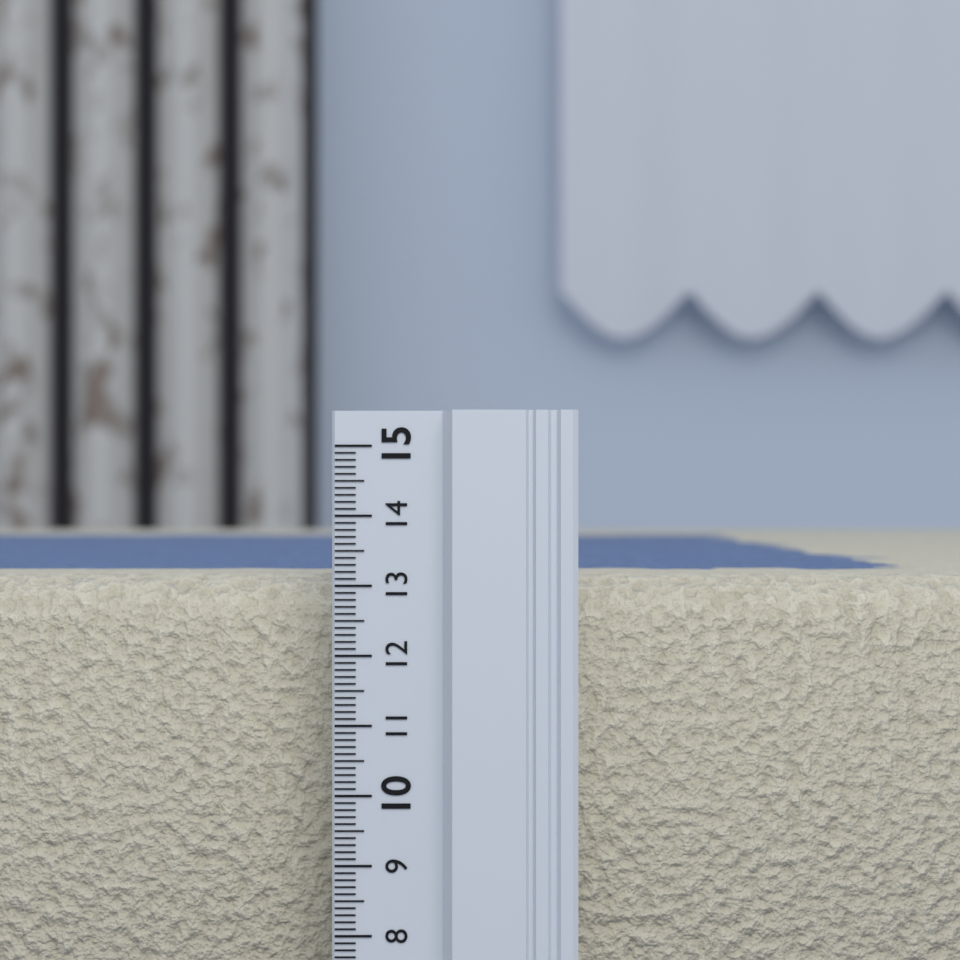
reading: 13.1 (no unit)
